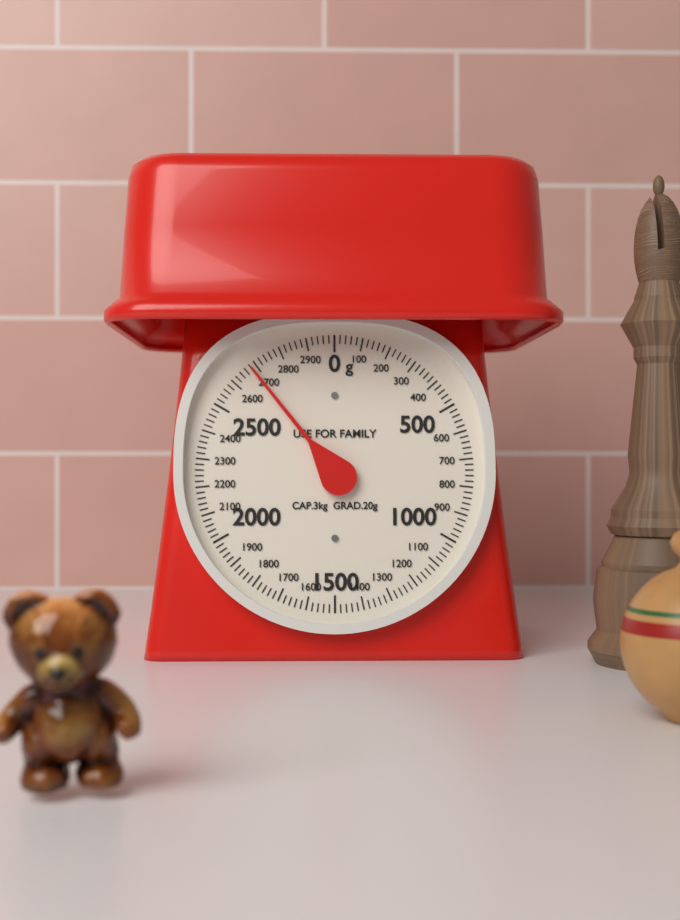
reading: 2680 g
